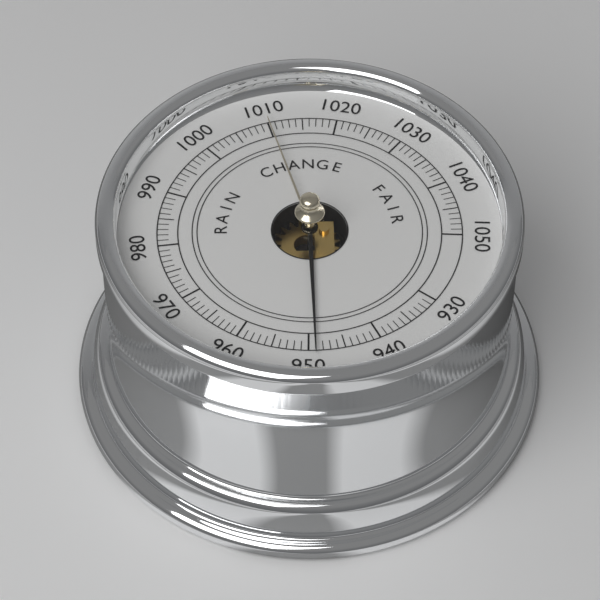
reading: 949 (no unit)
